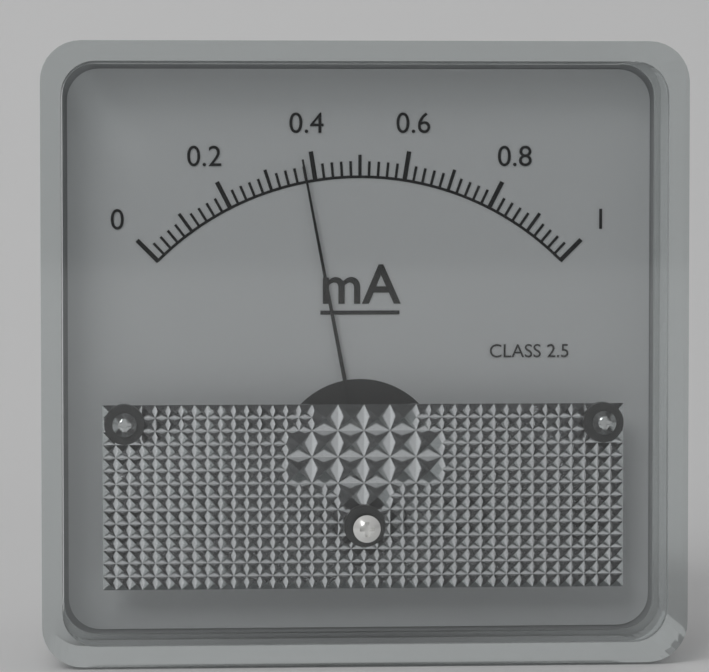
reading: 0.38 mA
